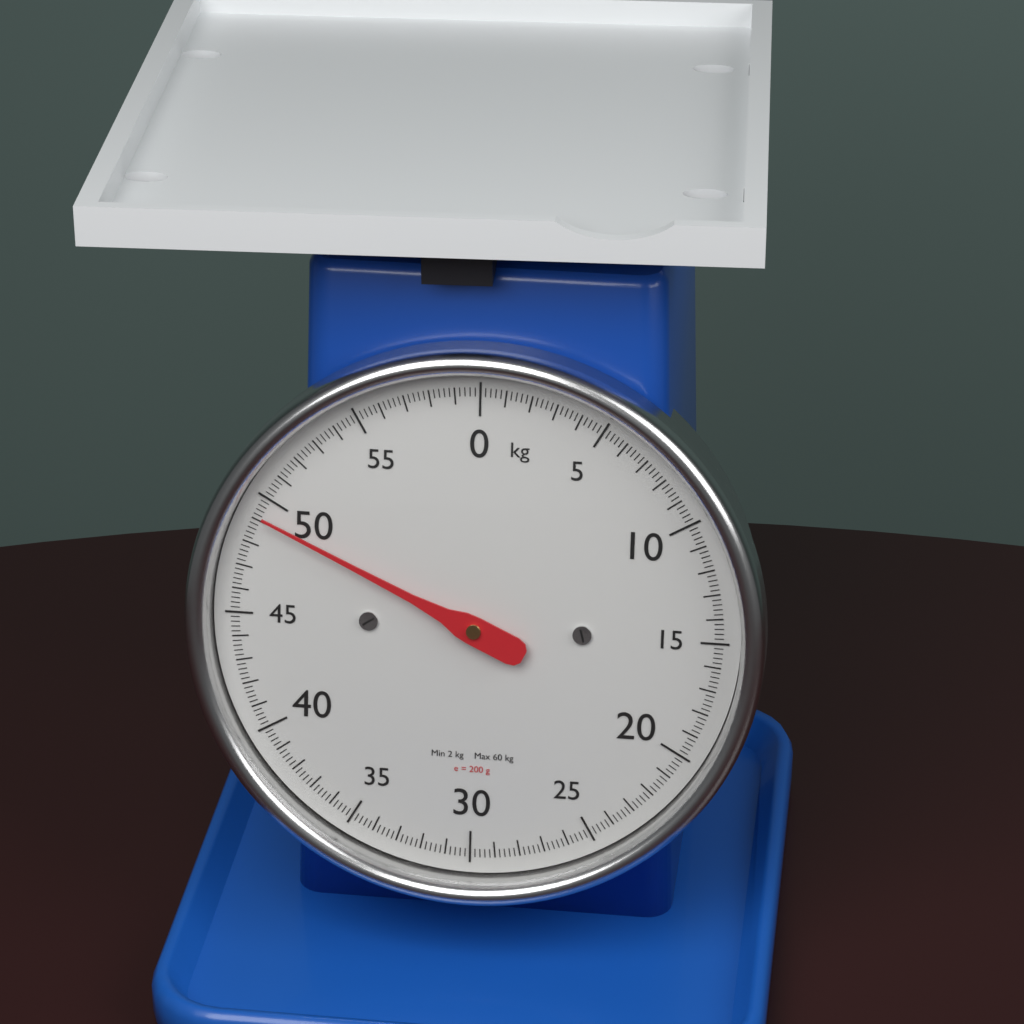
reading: 49.2 kg
